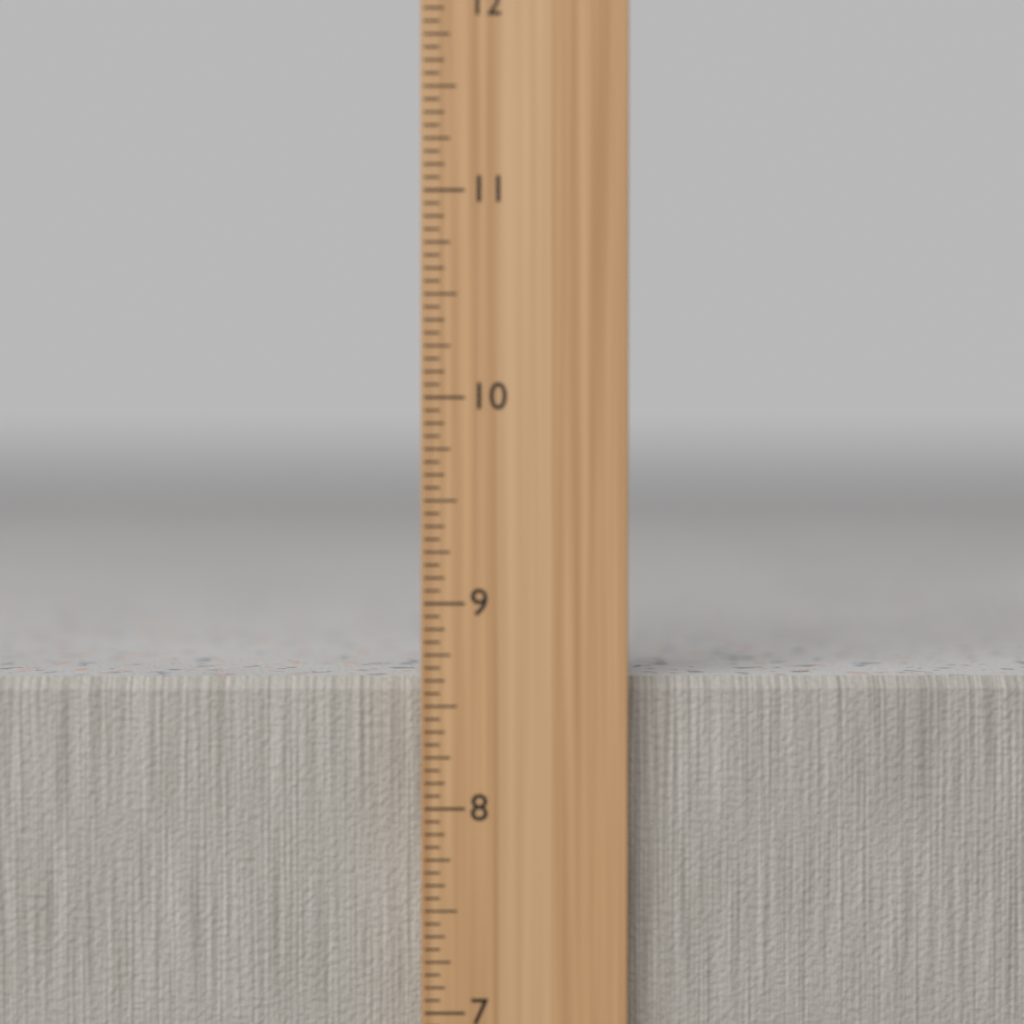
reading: 8.6250 in
